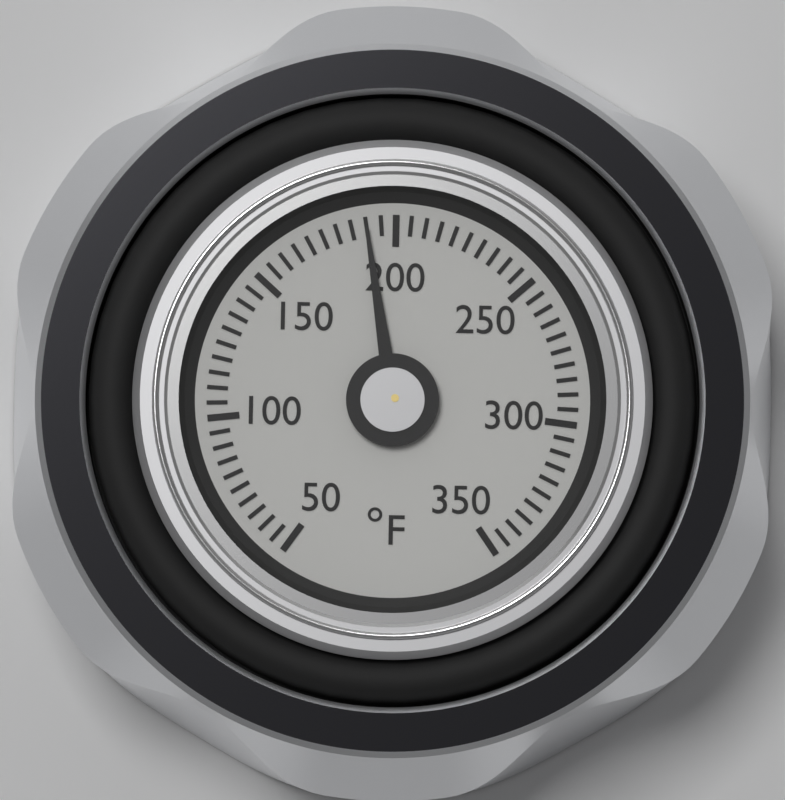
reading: 190 °F
